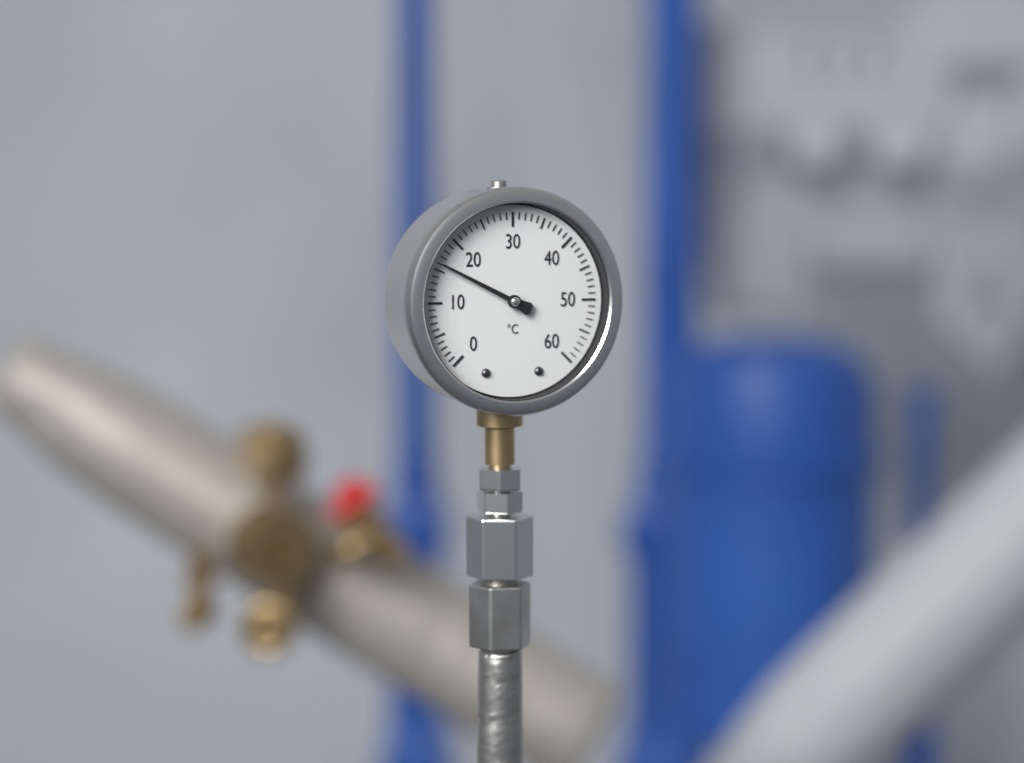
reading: 16 °C
